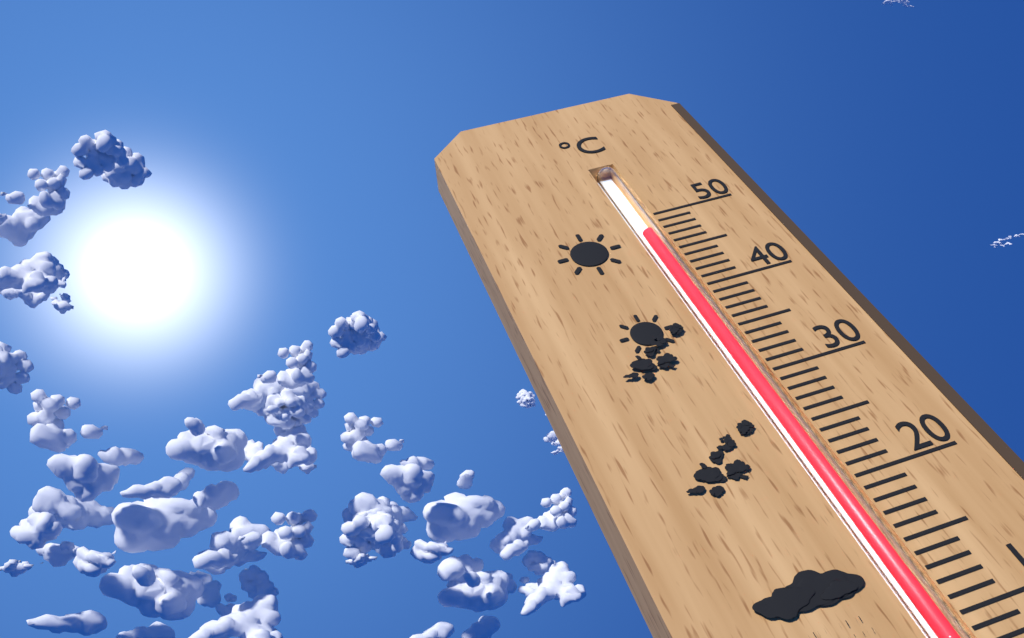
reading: 48 °C
